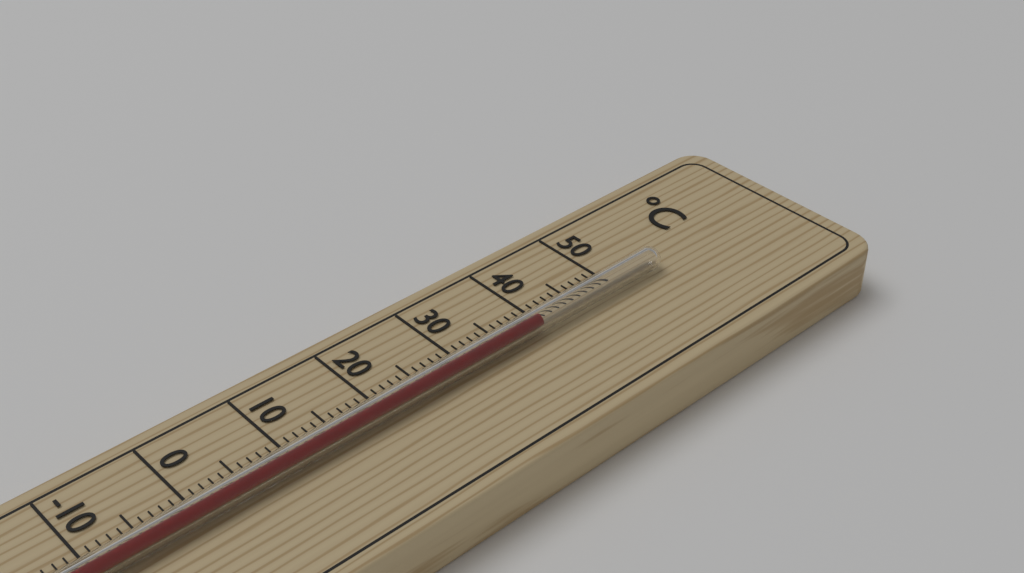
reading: 39 °C
